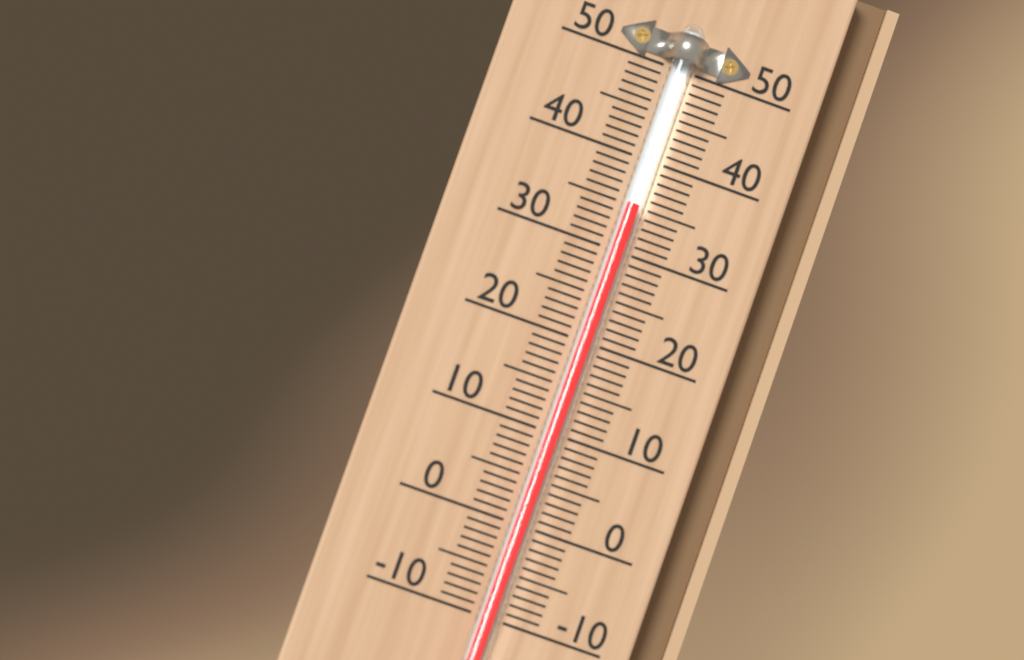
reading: 35 (no unit)
